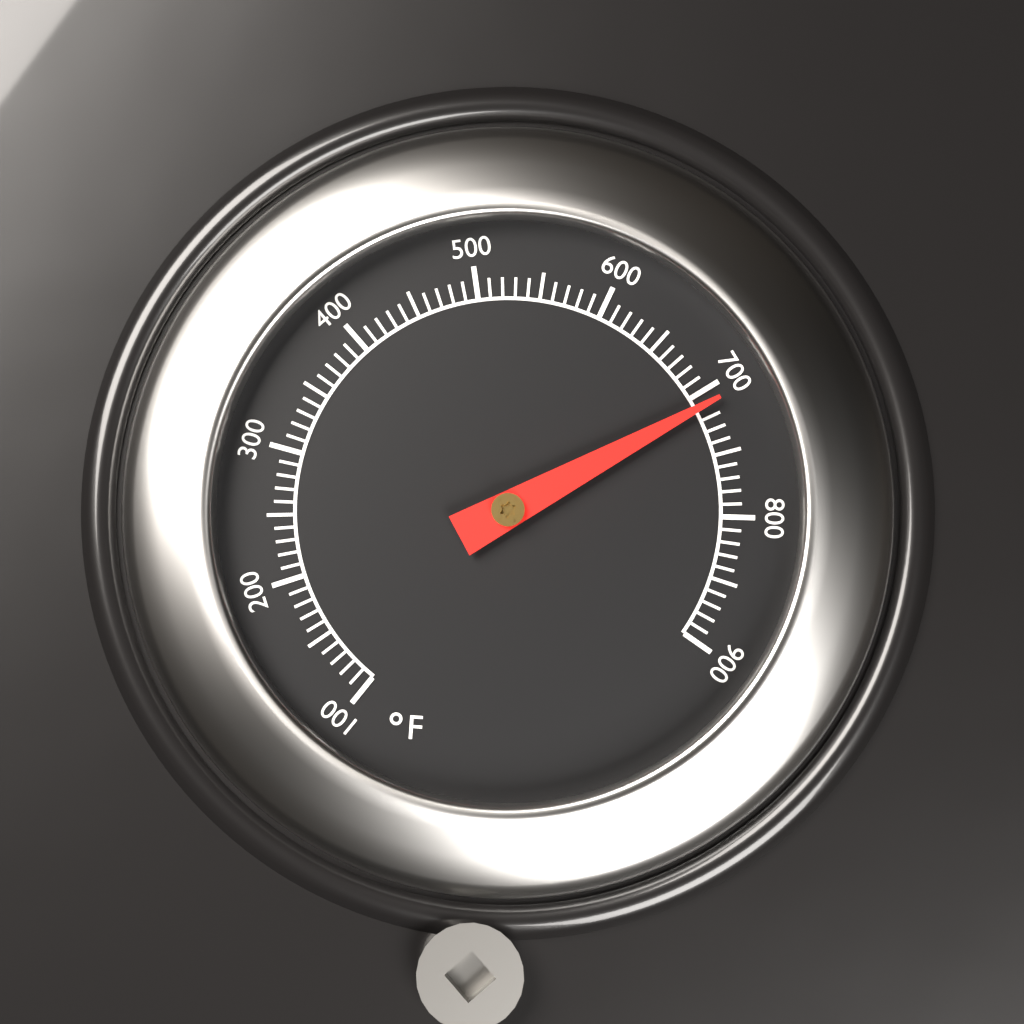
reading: 710 °F
